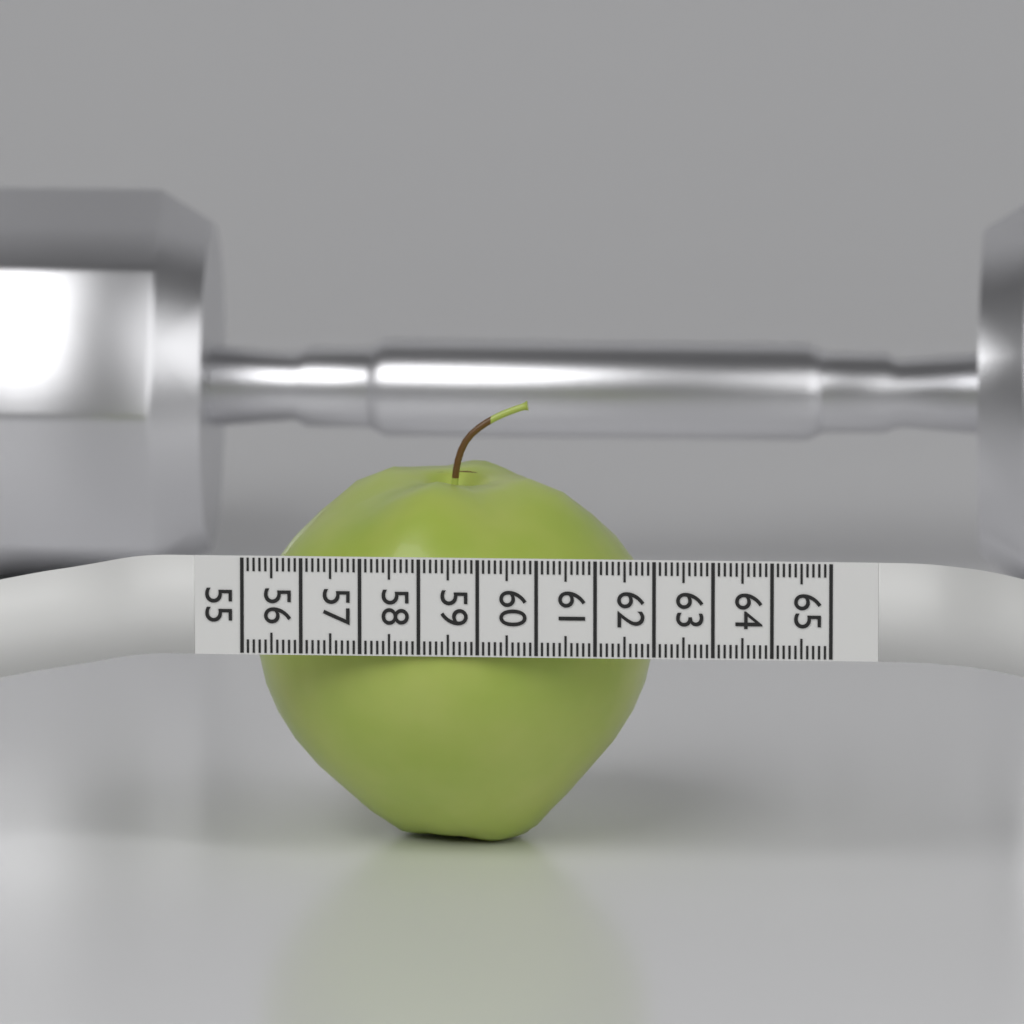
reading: 61.8 (no unit)
